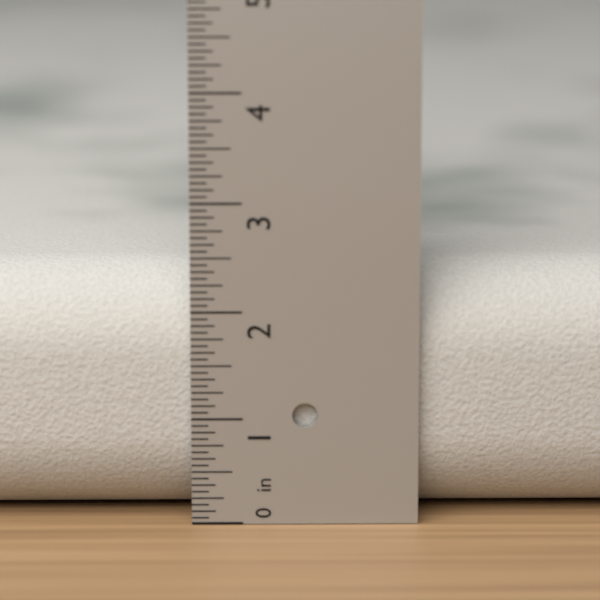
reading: 2.3750 in
